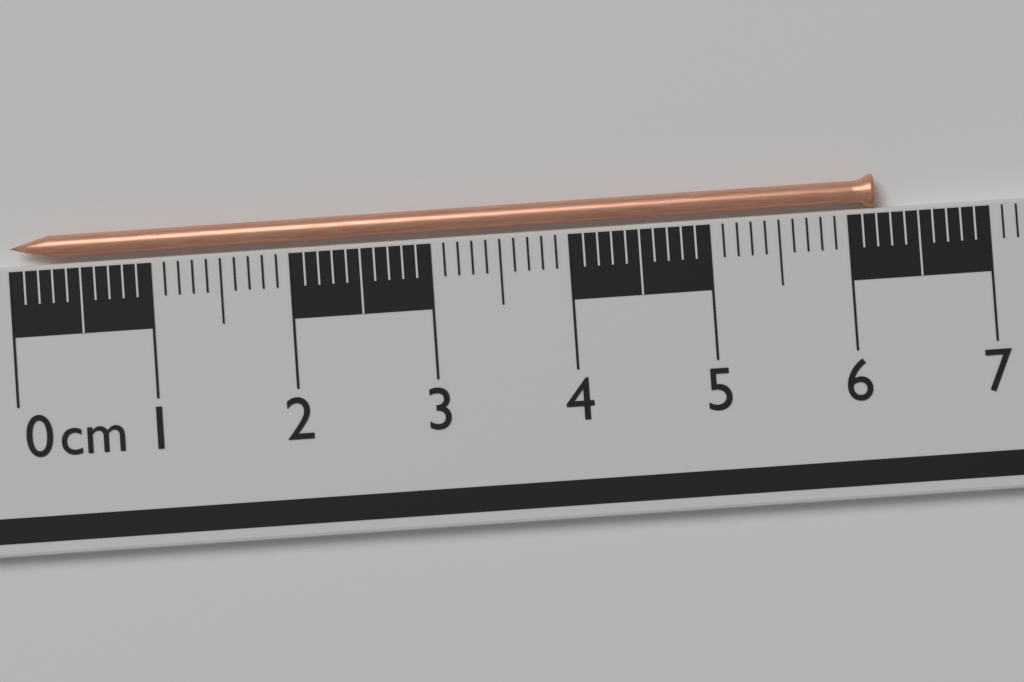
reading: 6.2 cm
